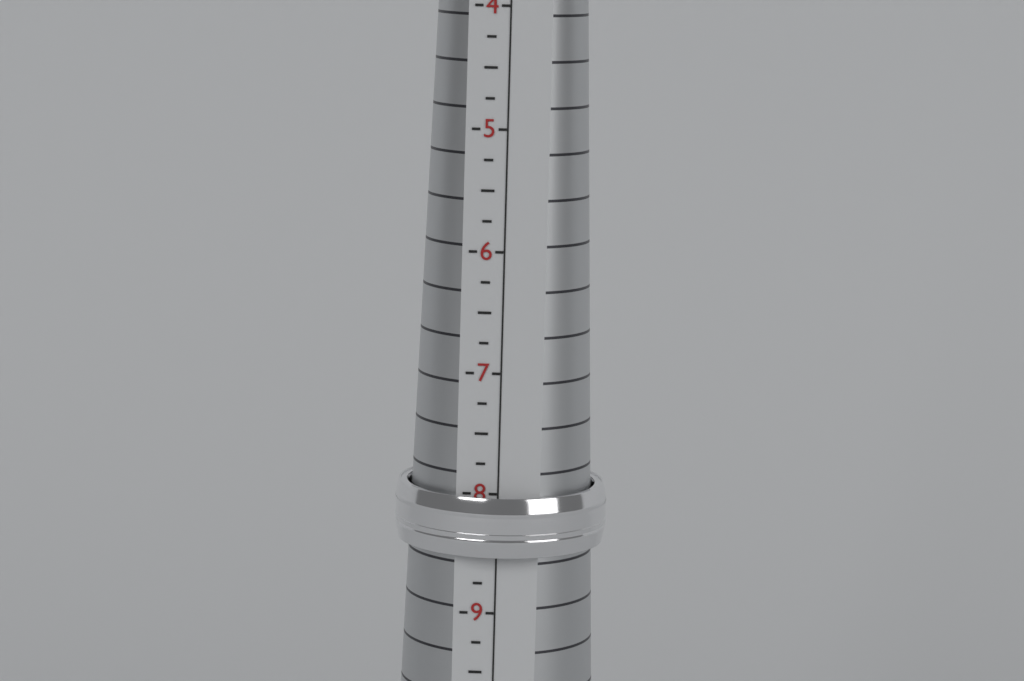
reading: 8.50 (no unit)
